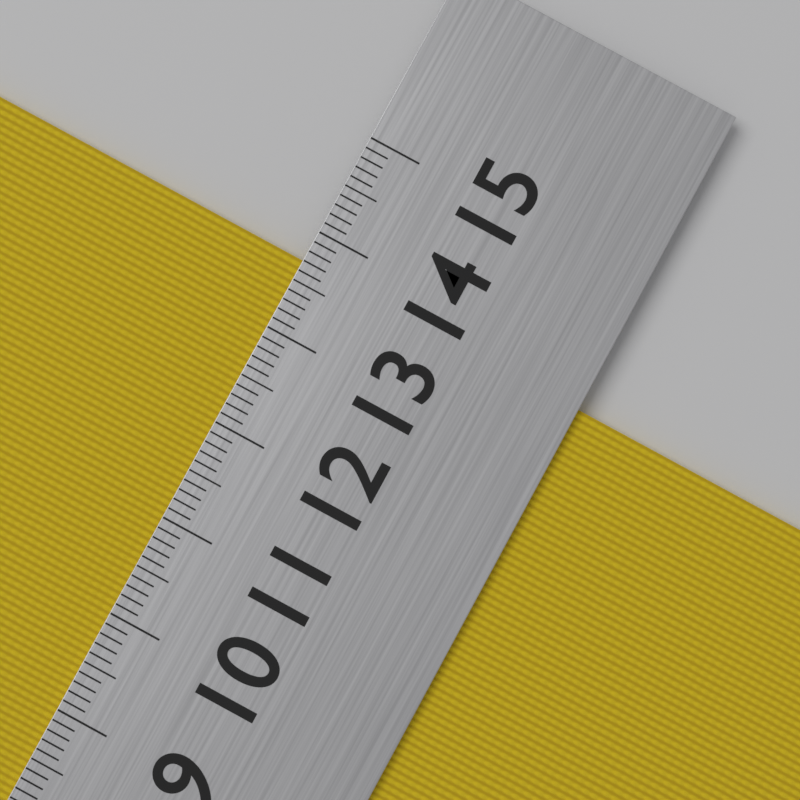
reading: 13.7 cm
